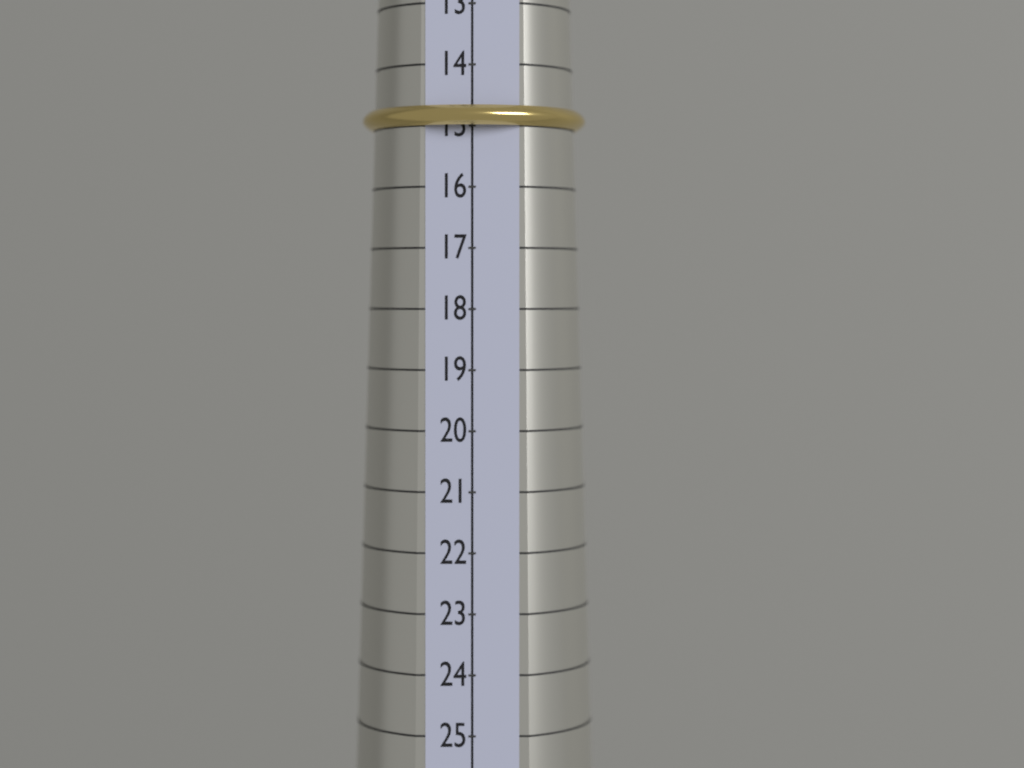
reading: 15 (no unit)
